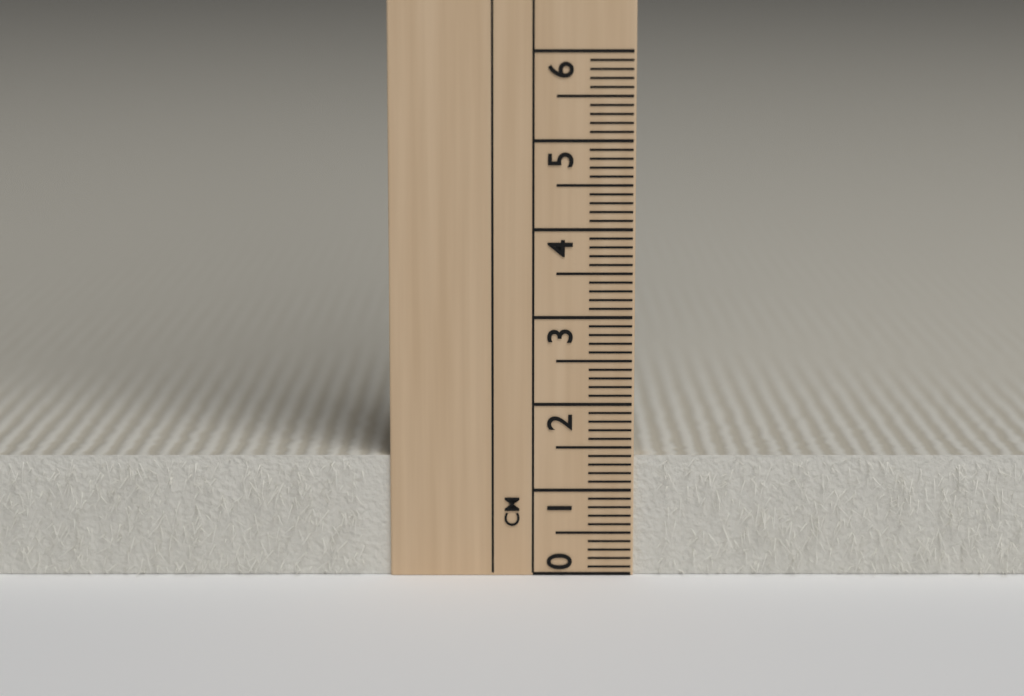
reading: 1.4 cm
